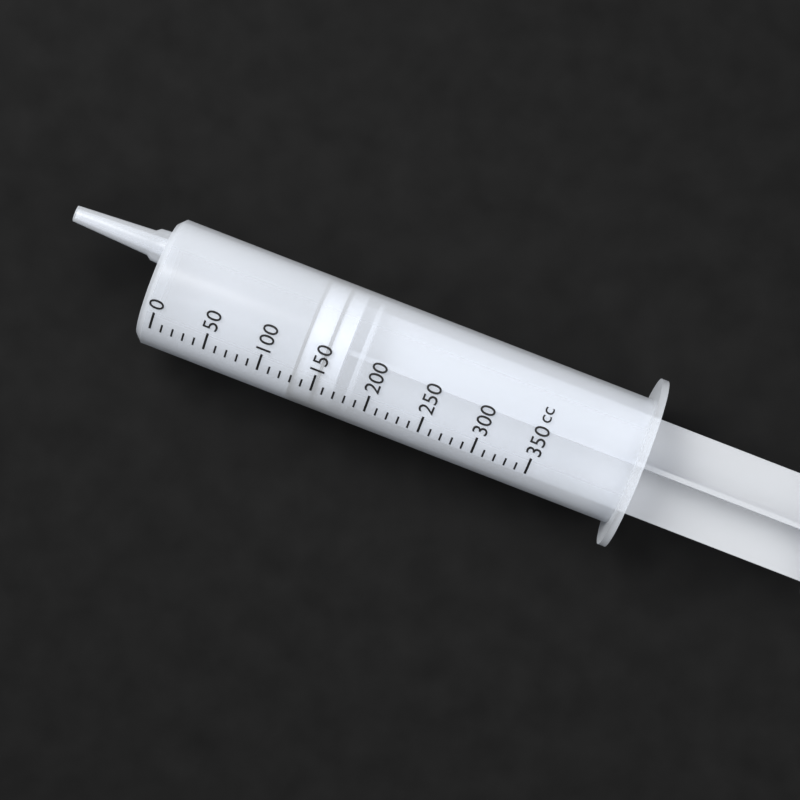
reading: 130 cc
